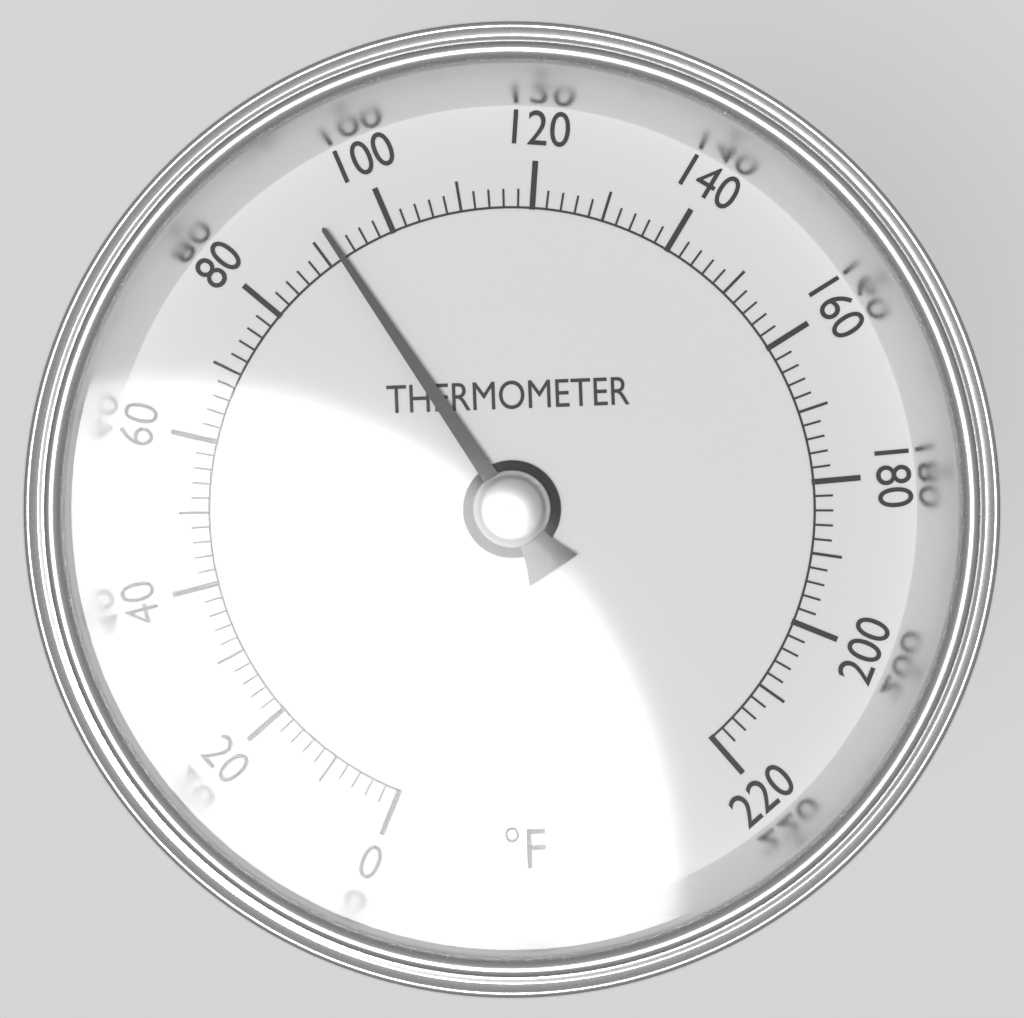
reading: 92 °F
